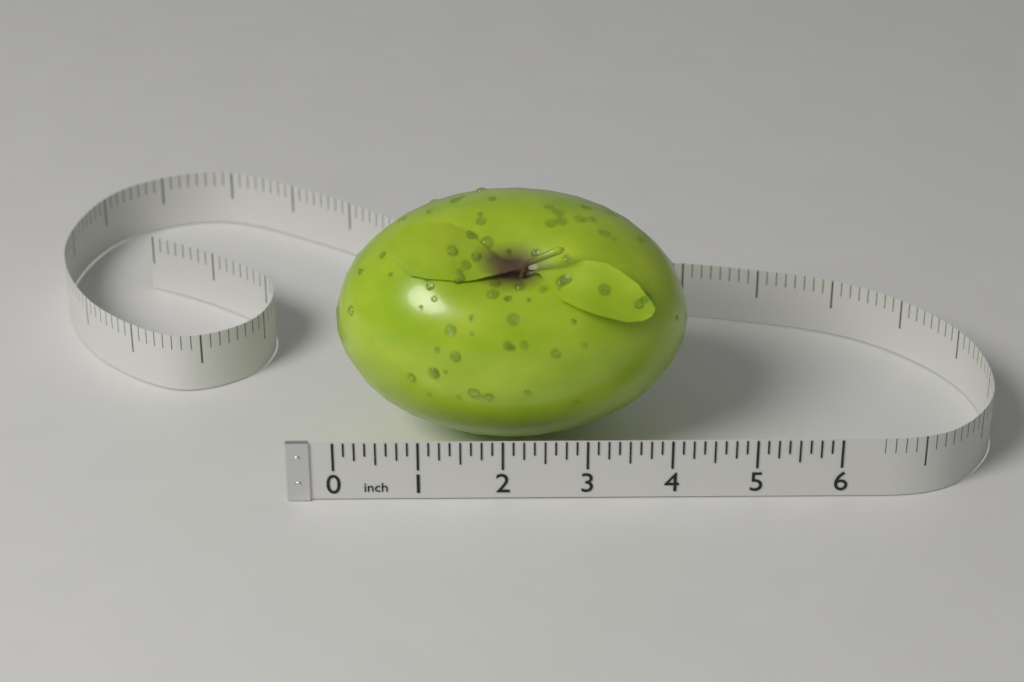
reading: 4.250 in
